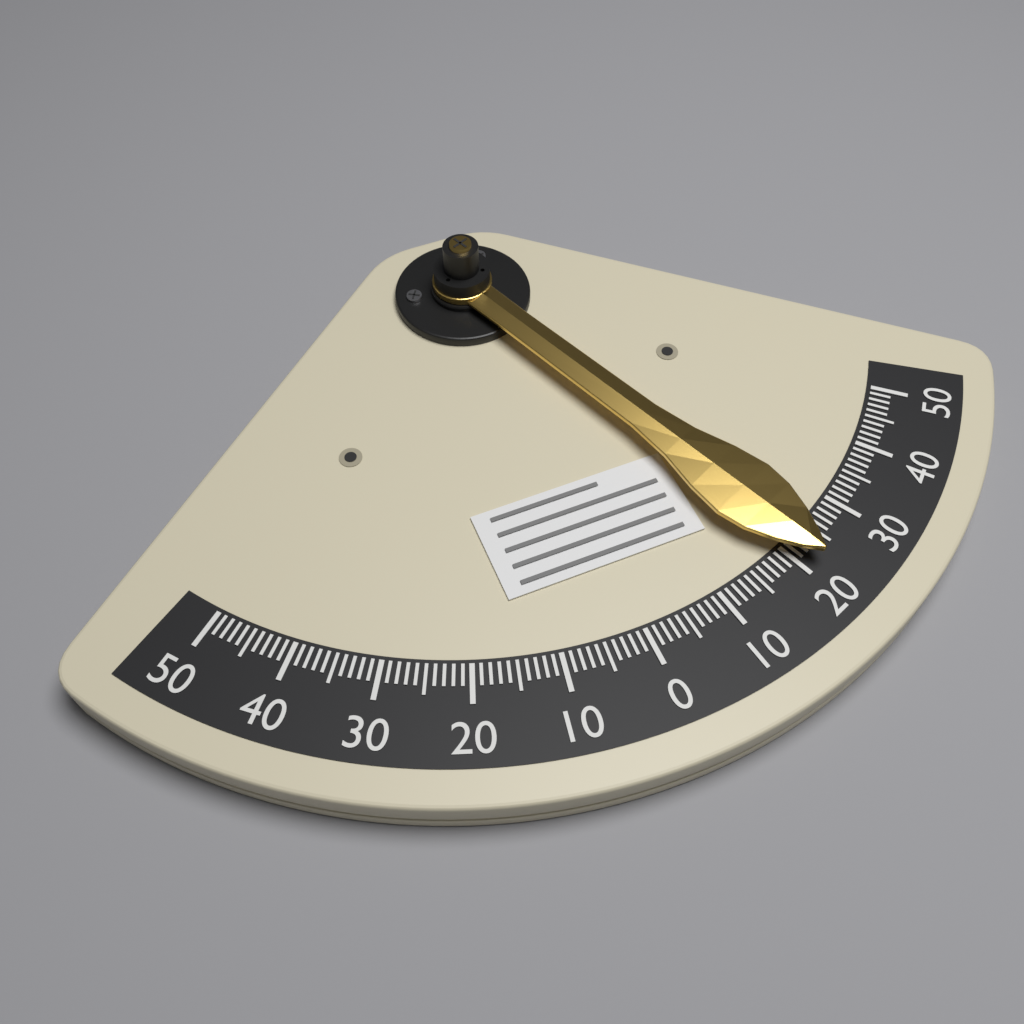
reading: -22 (no unit)
